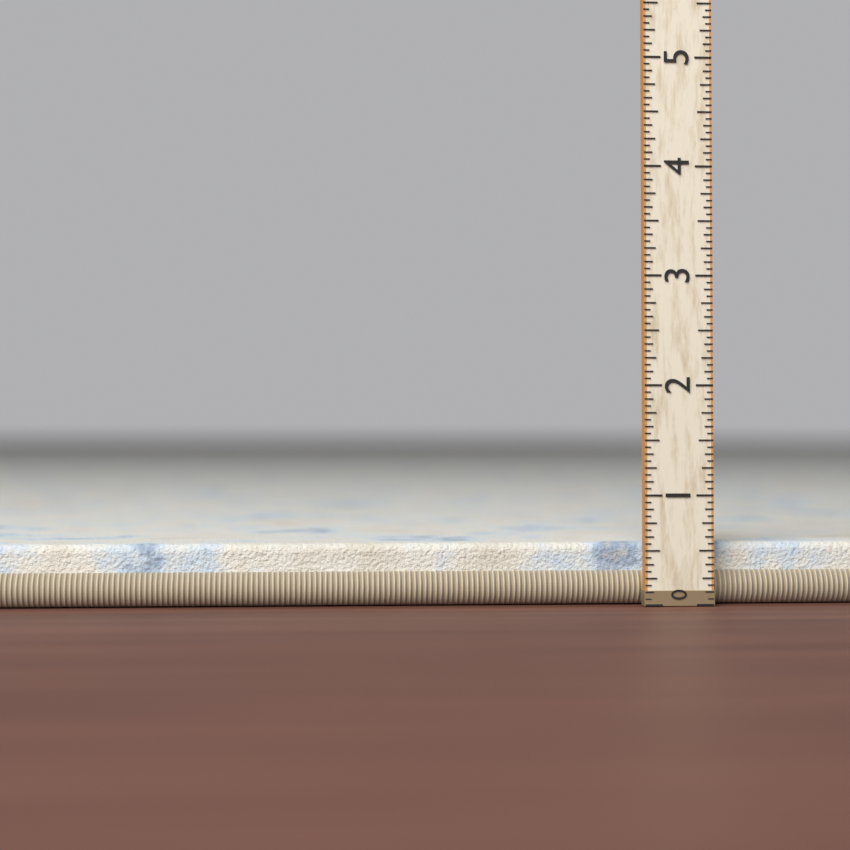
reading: 0.5625 (no unit)
